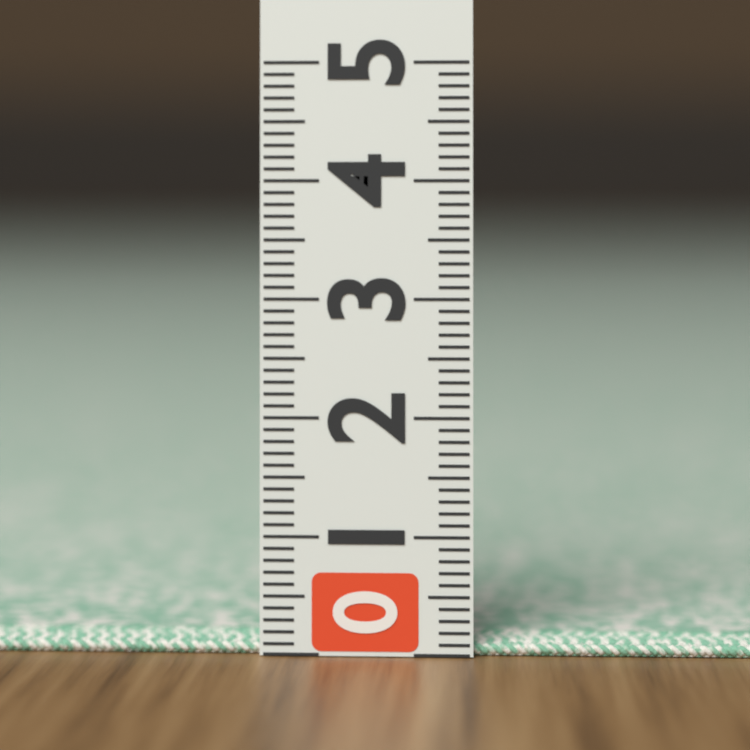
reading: 0.1 (no unit)
